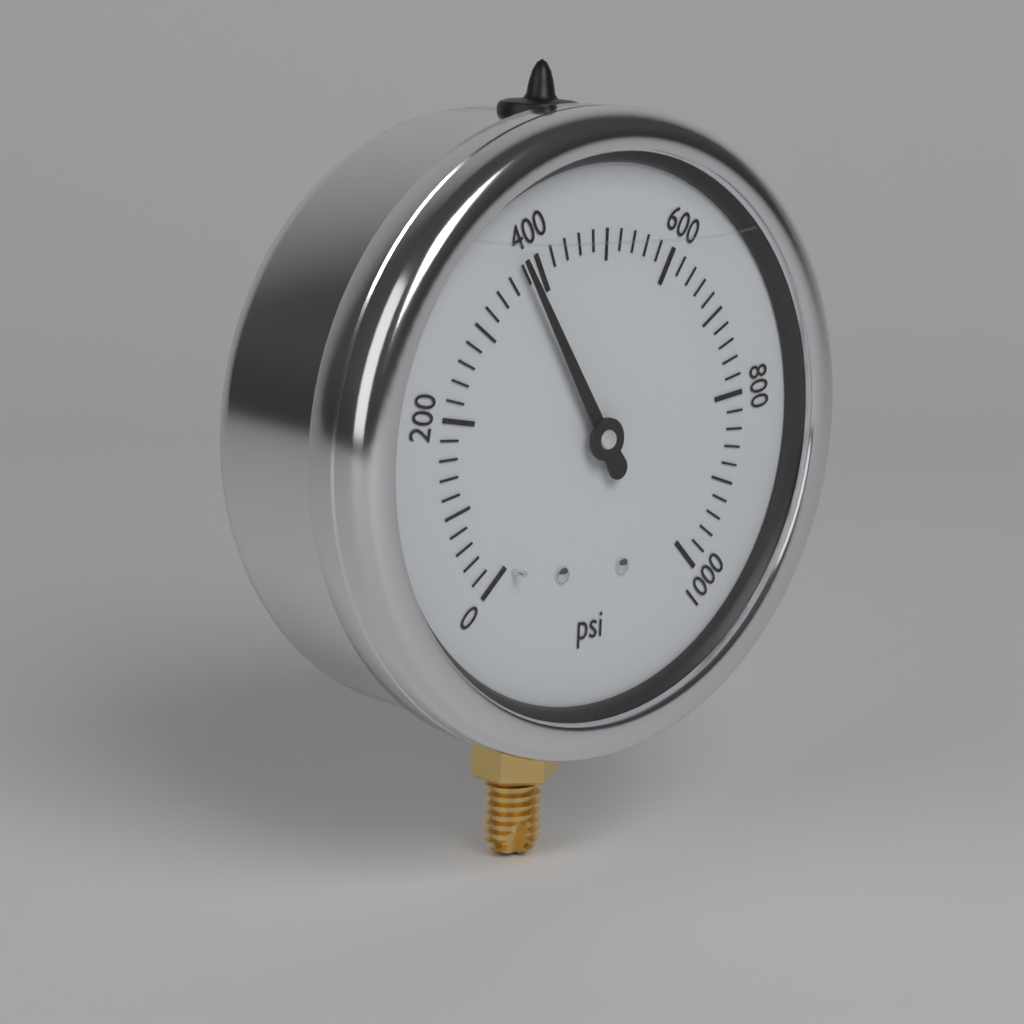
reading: 380 psi
